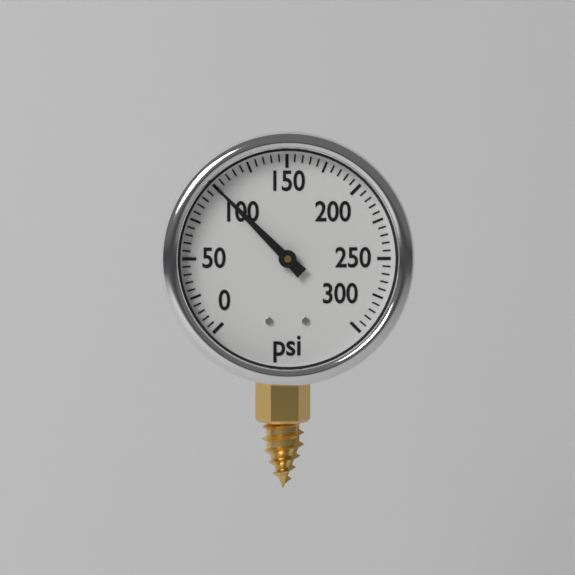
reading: 100 psi
